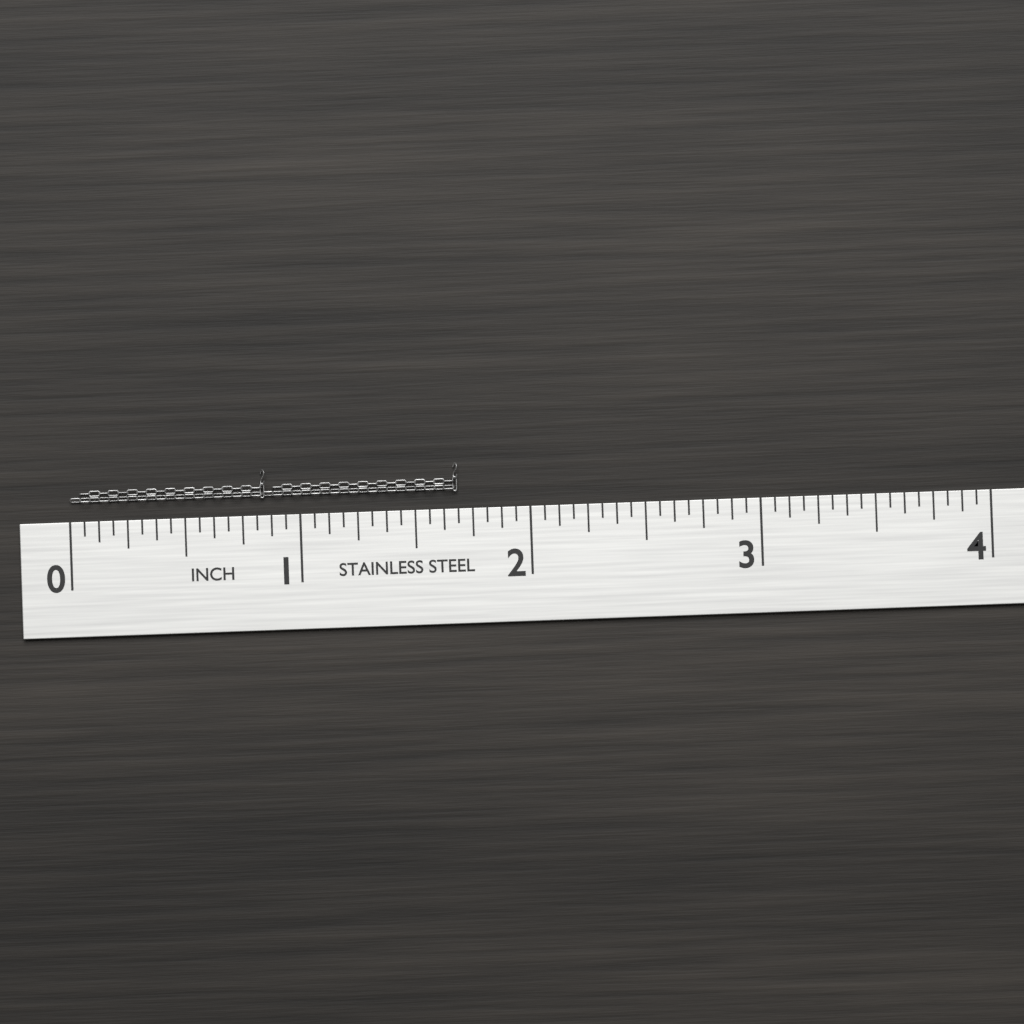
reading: 1.6875 in
